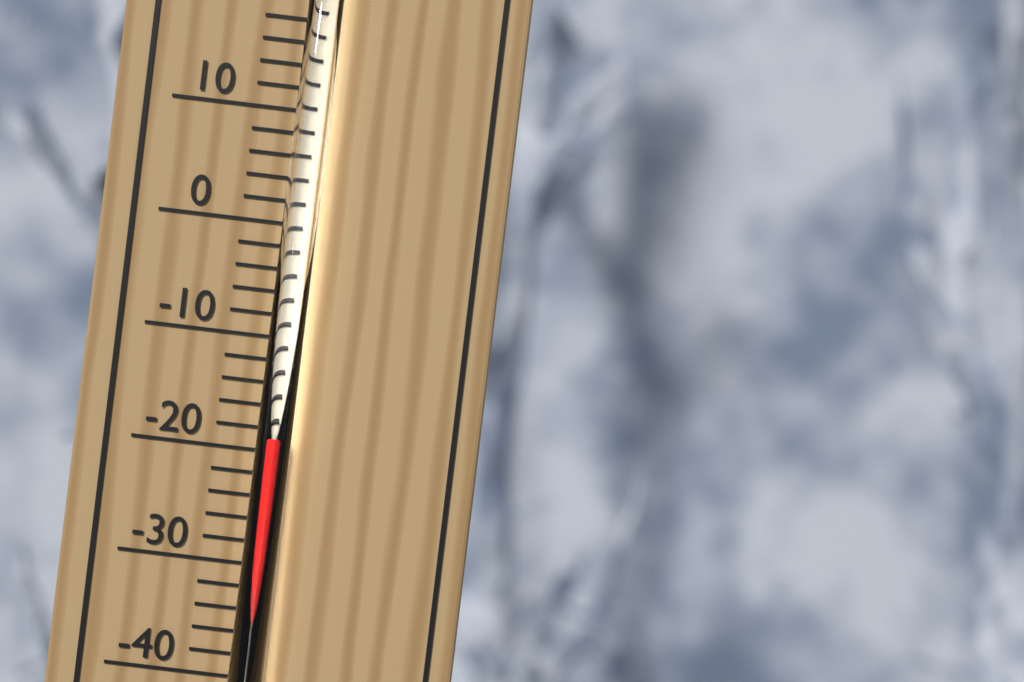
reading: -18.5 °C
